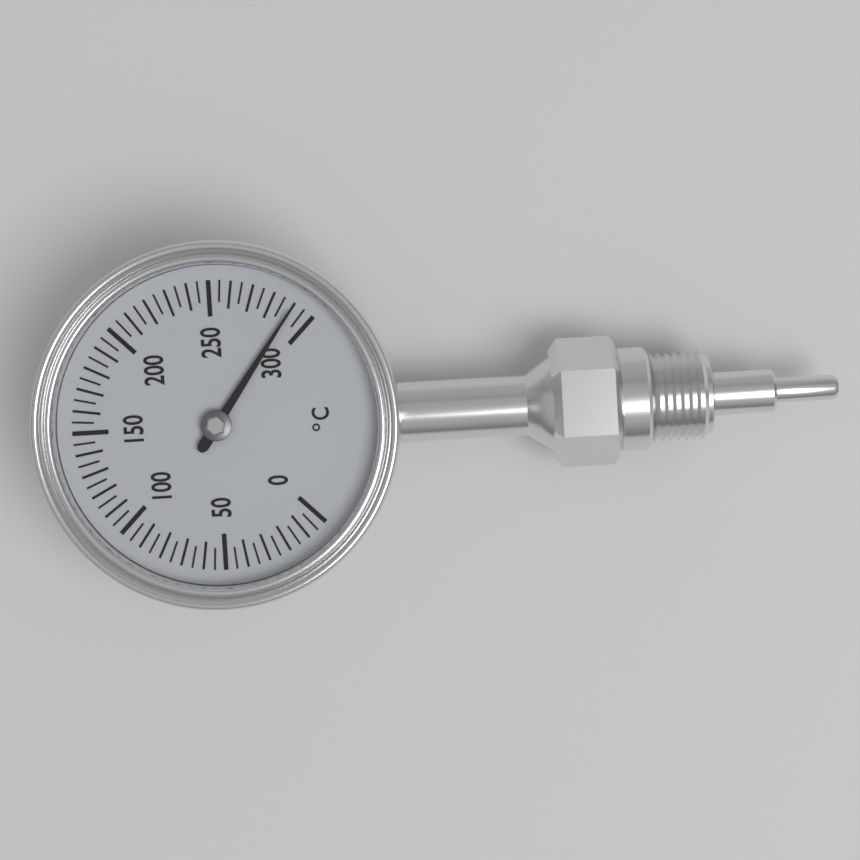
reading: 290 °C
